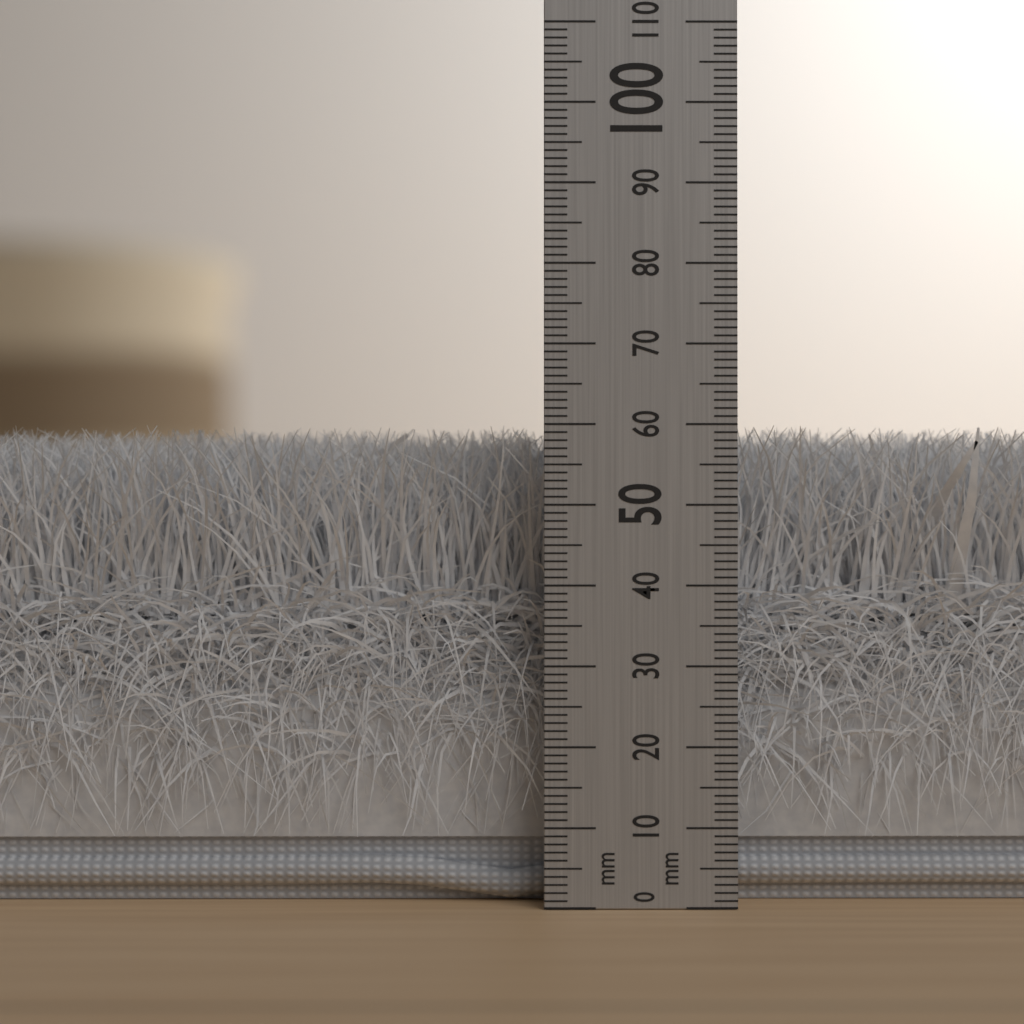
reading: 60 mm
